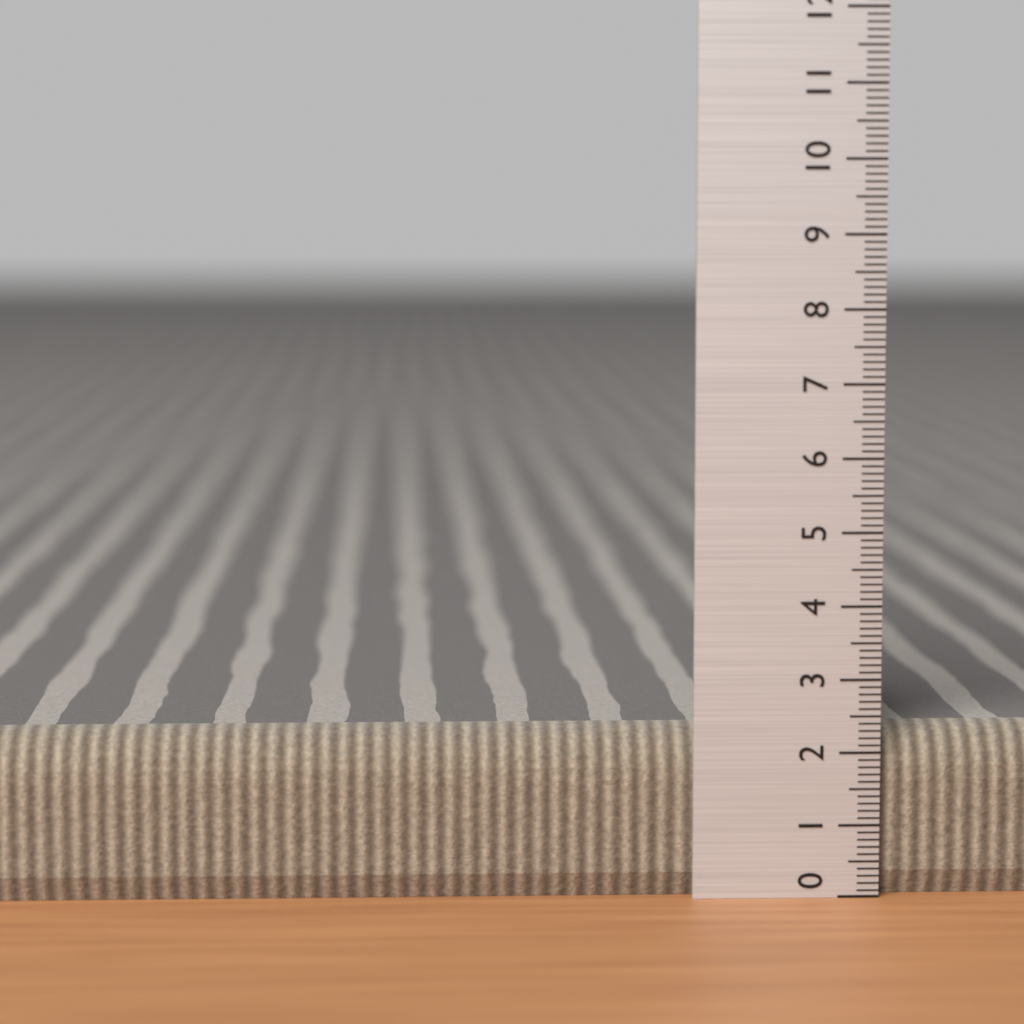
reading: 2.3 (no unit)
